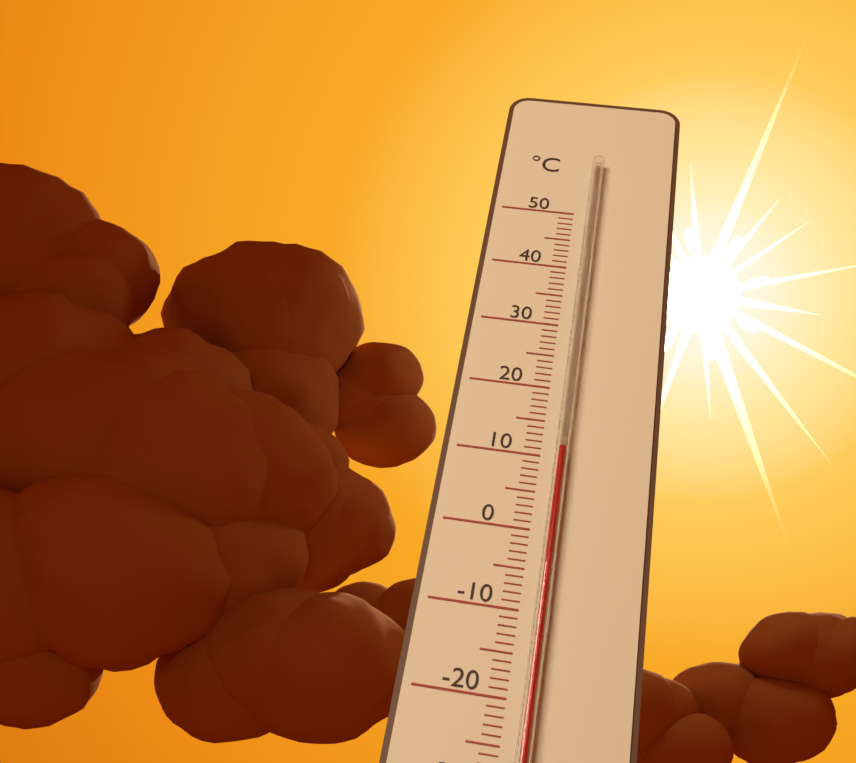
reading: 11 °C
